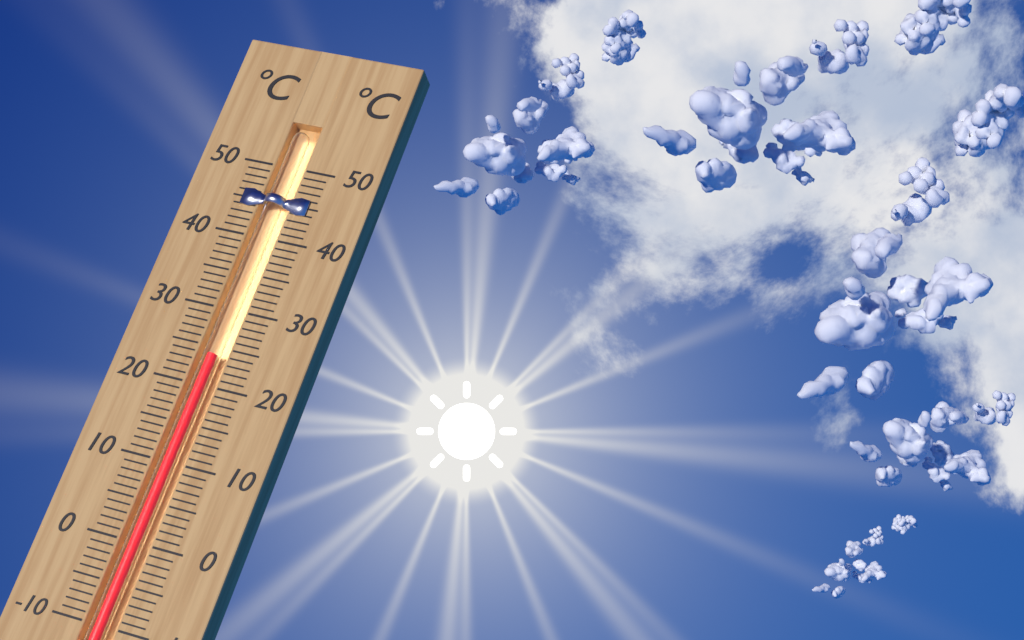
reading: 24 °C
